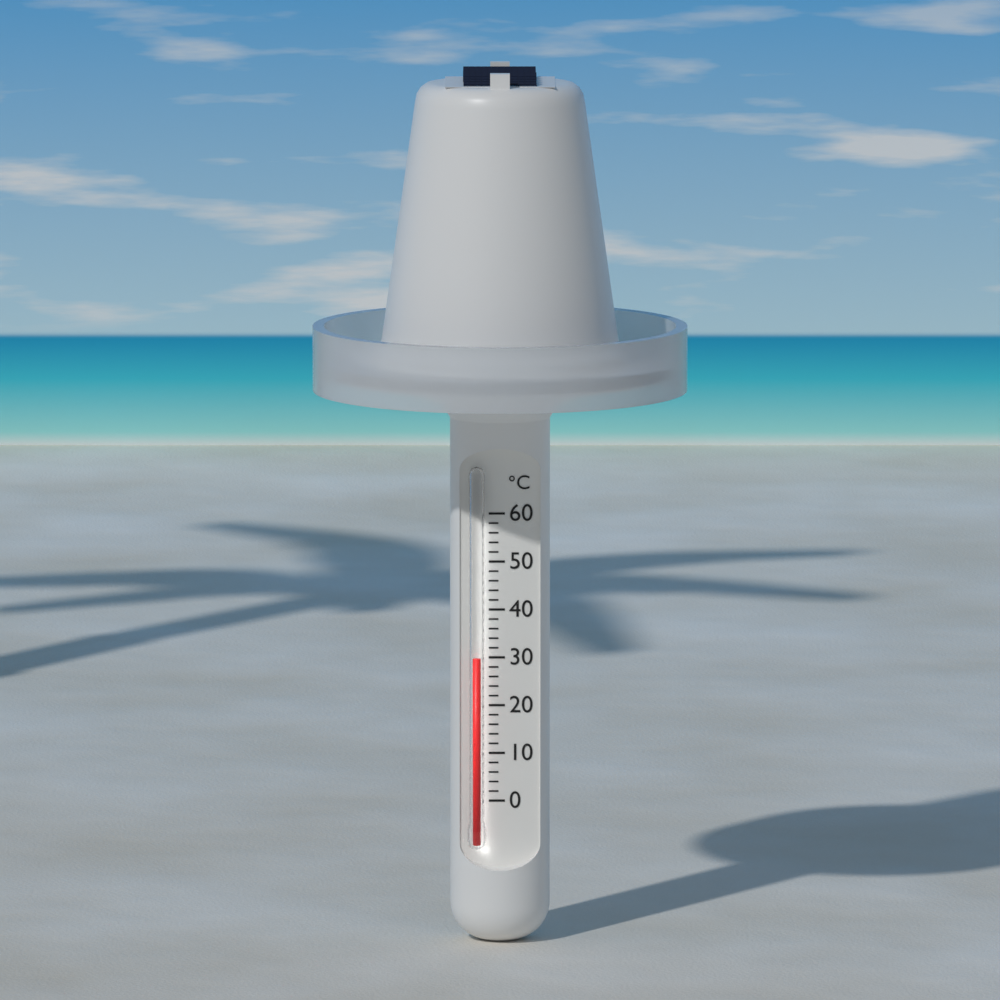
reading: 30 °C
